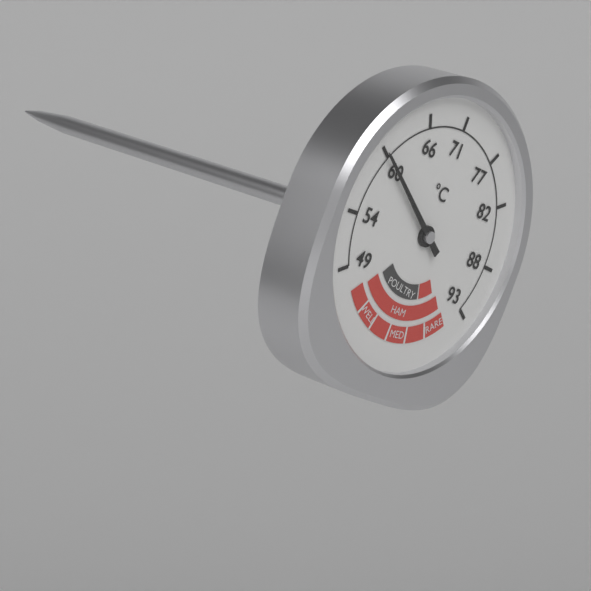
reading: 60.0 °C
